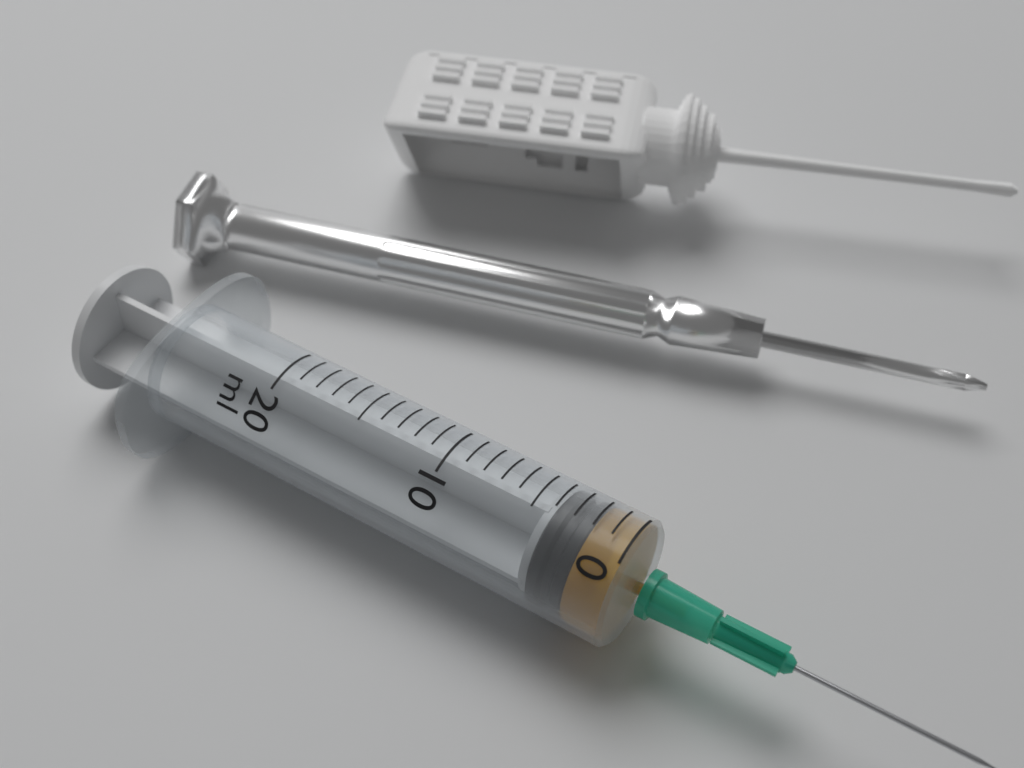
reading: 2 ml
